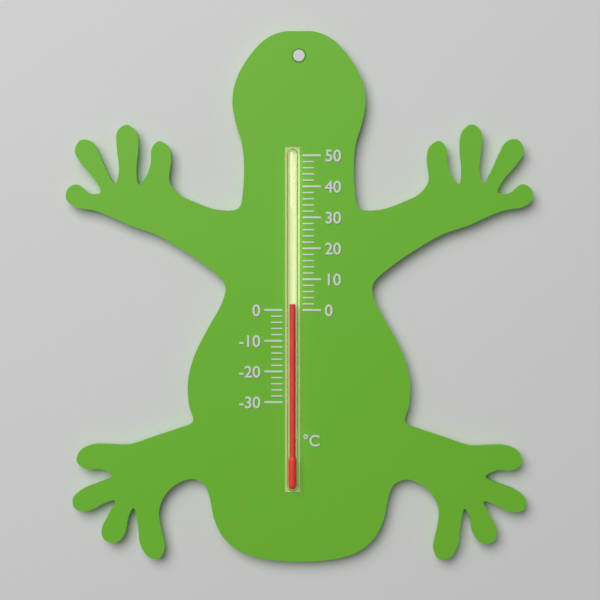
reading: 2 °C
